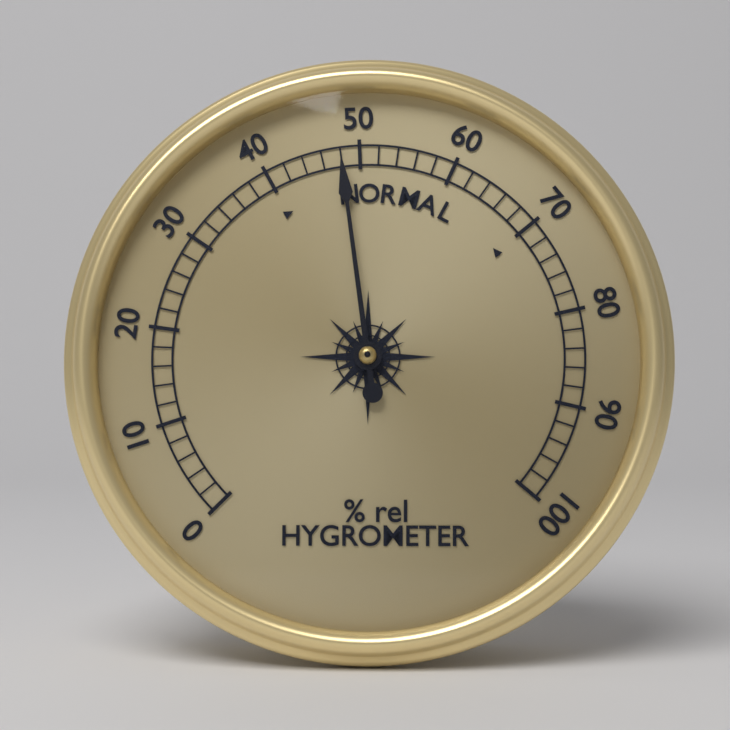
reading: 48 % rel
